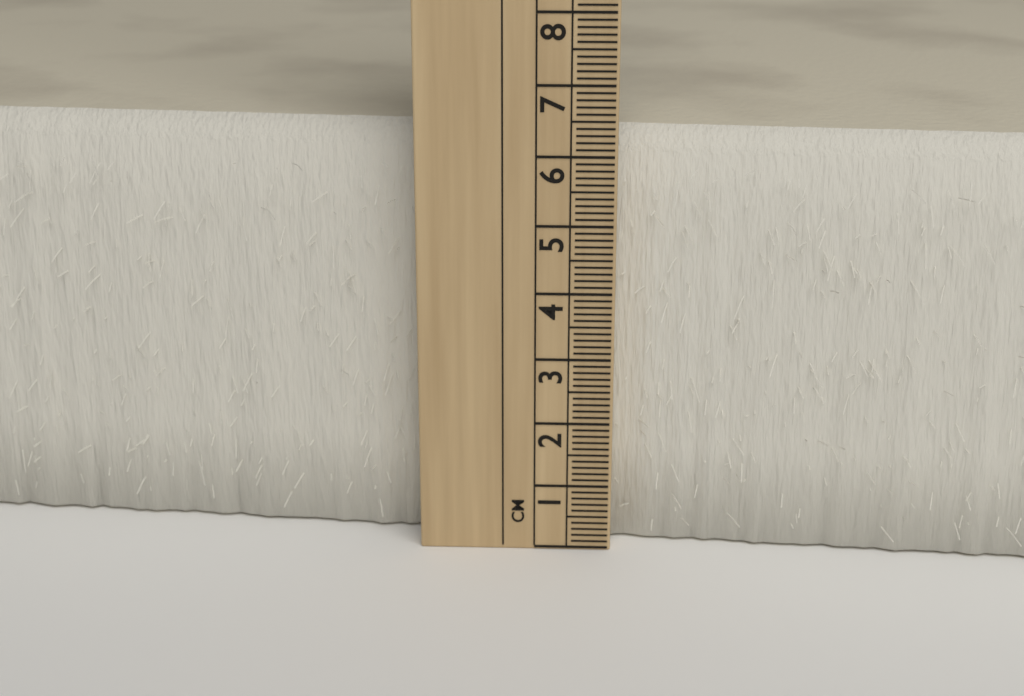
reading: 6.3 cm
